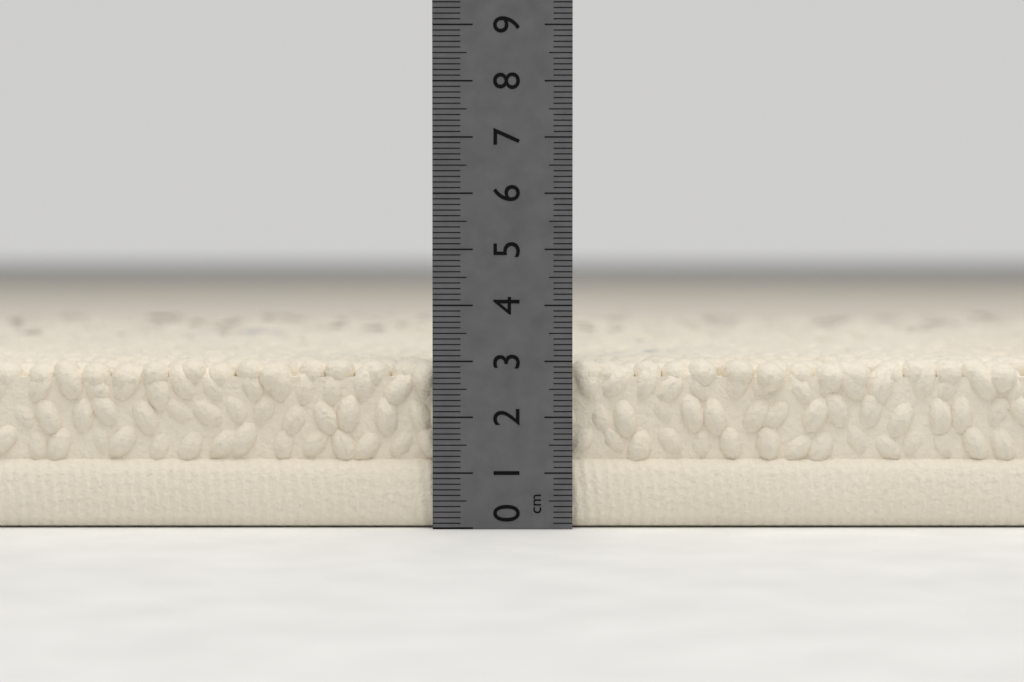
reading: 3.0 cm
